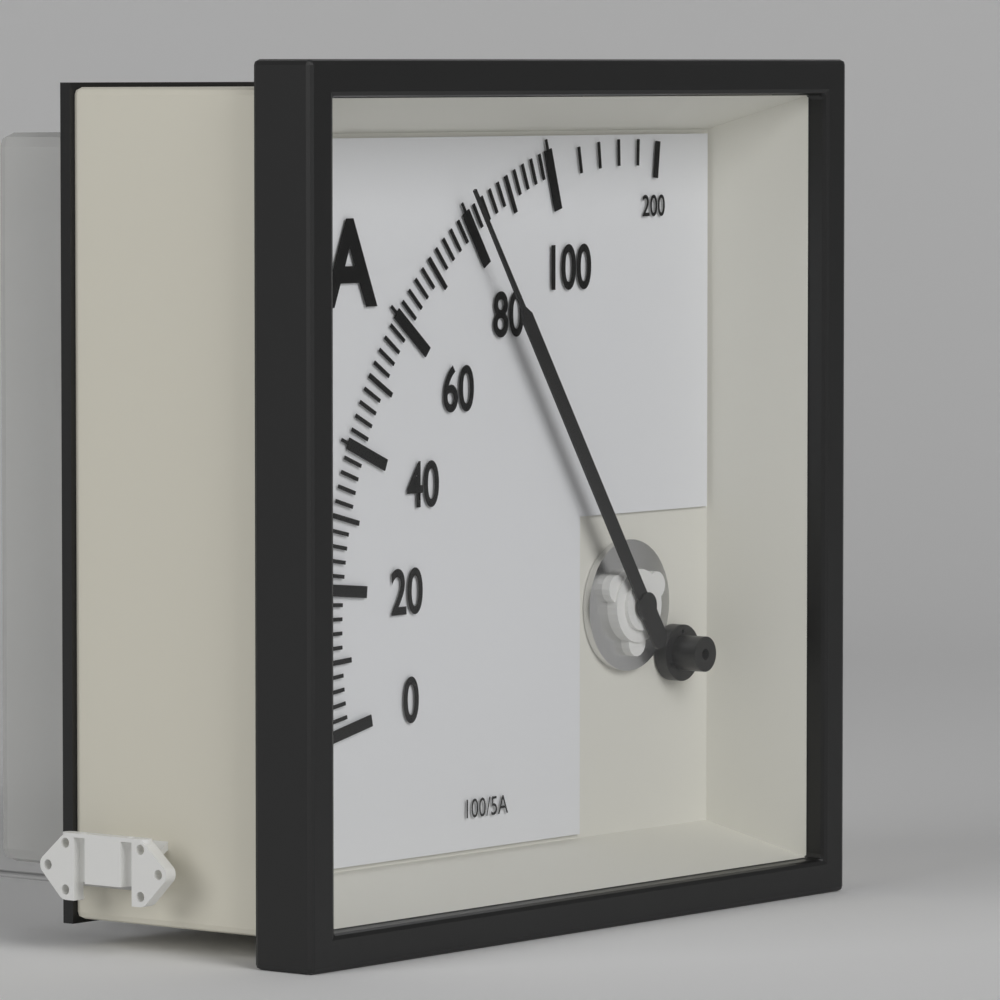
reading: 80 A
